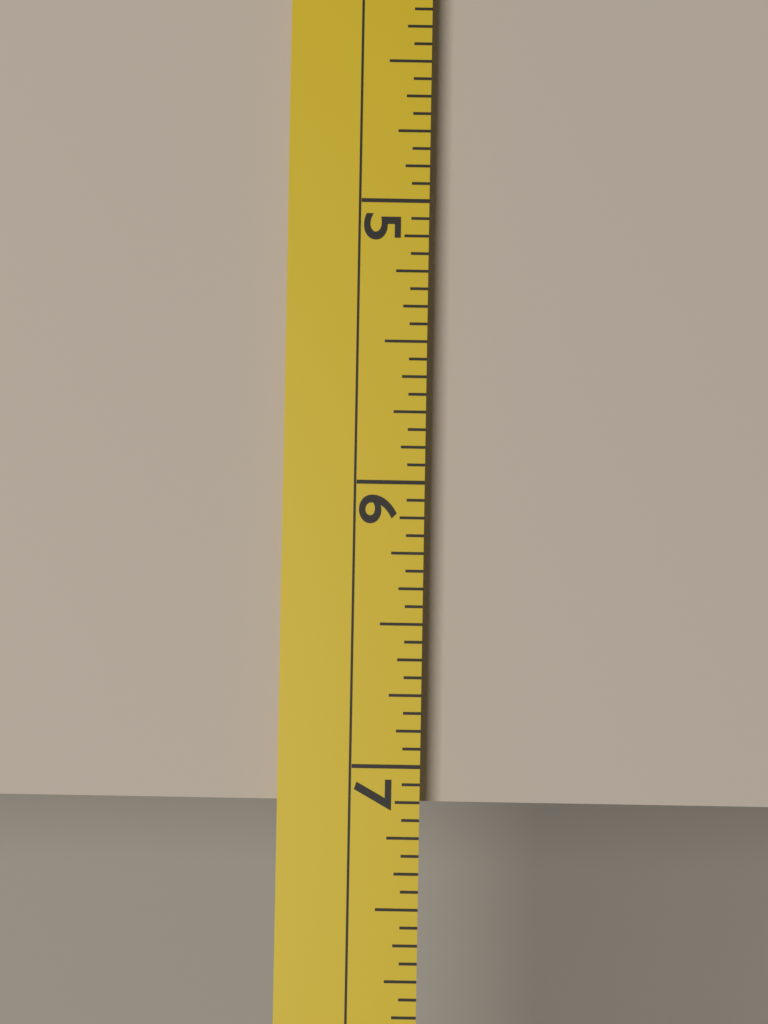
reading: 7.1250 (no unit)
